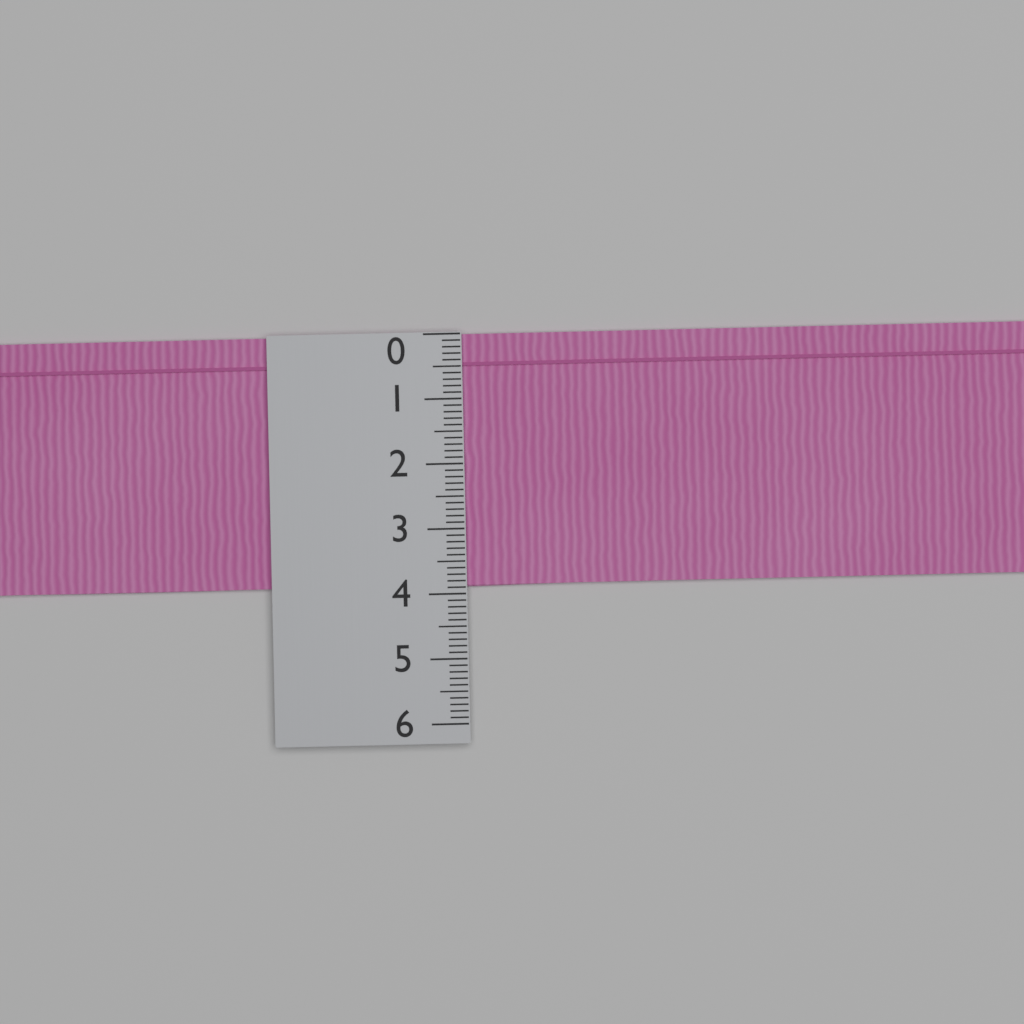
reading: 3.9 (no unit)
